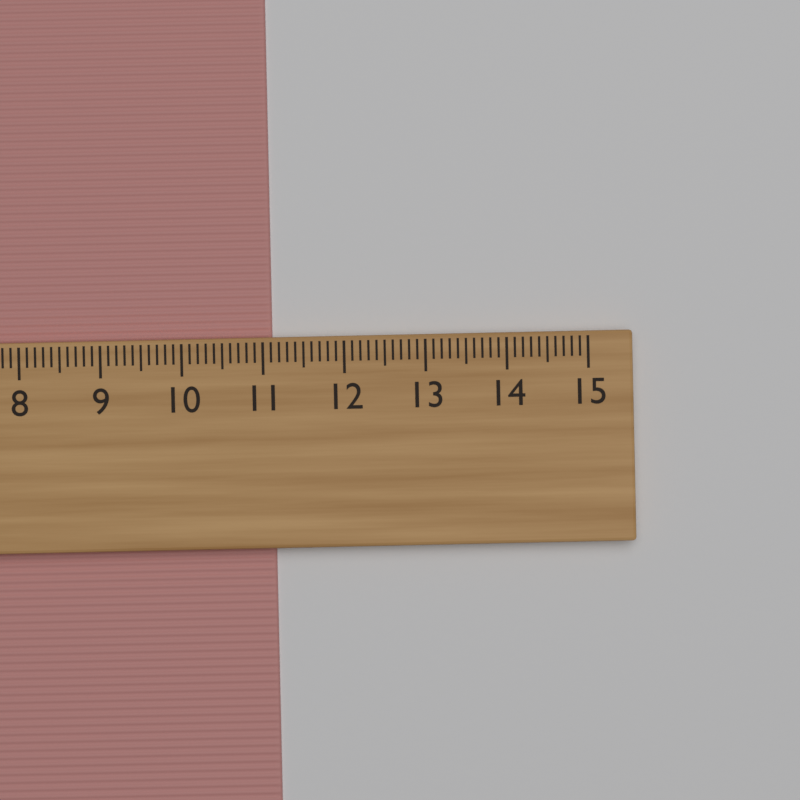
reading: 11.1 cm
